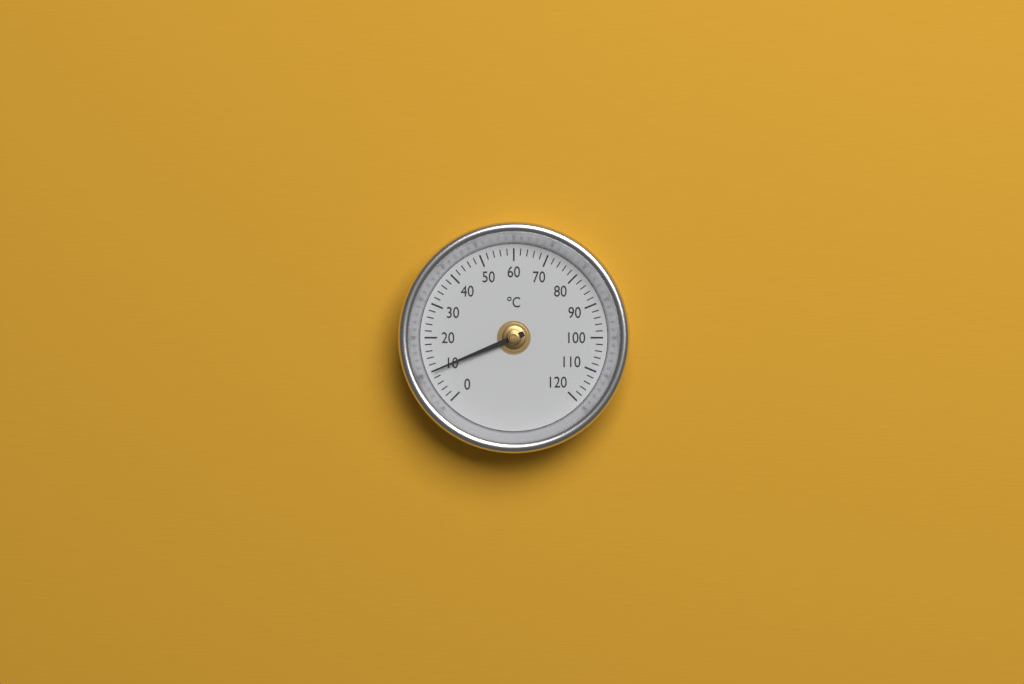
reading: 10 °C
